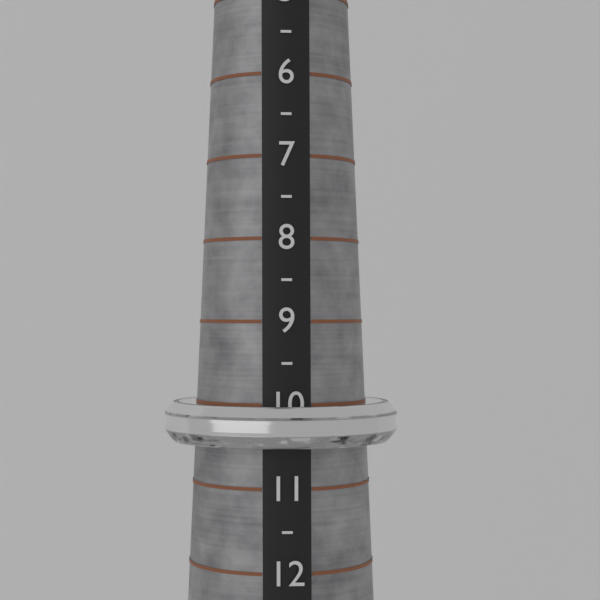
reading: 10.5 (no unit)
